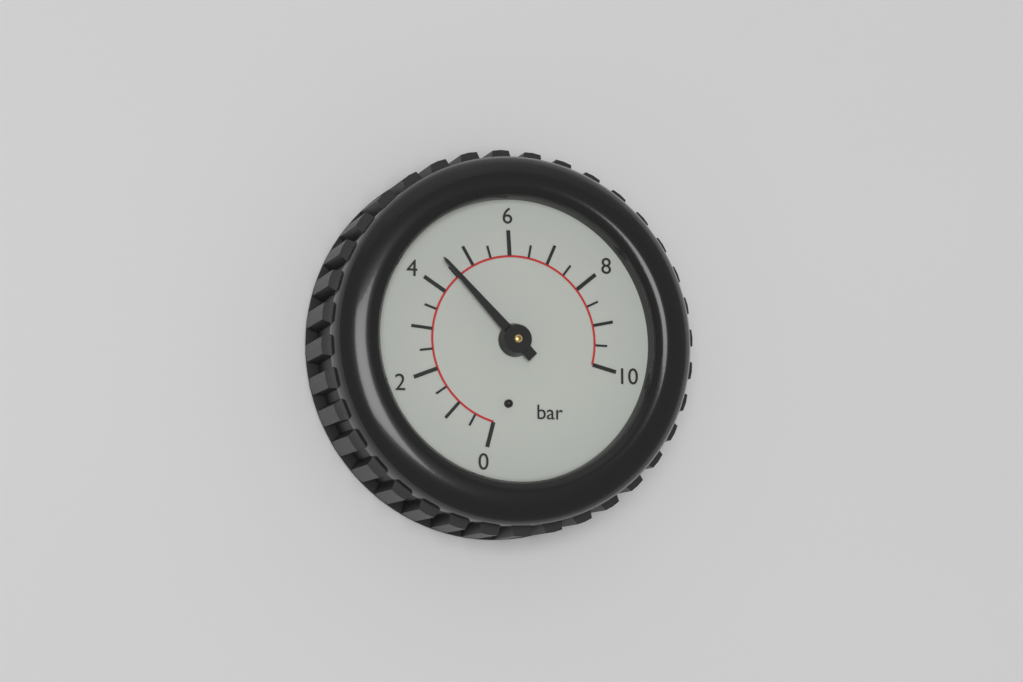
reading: 4.5 bar
